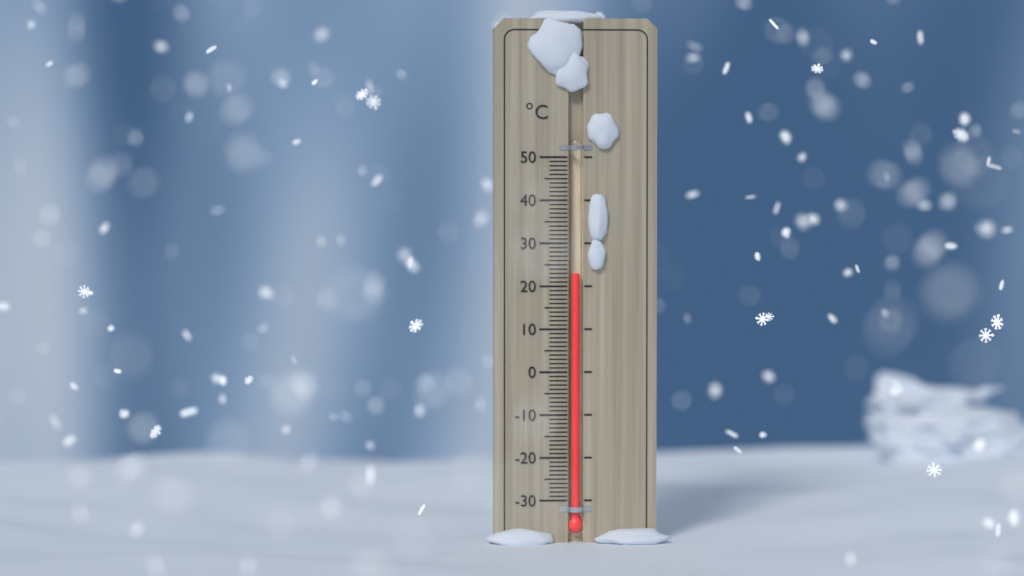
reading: 23 °C
